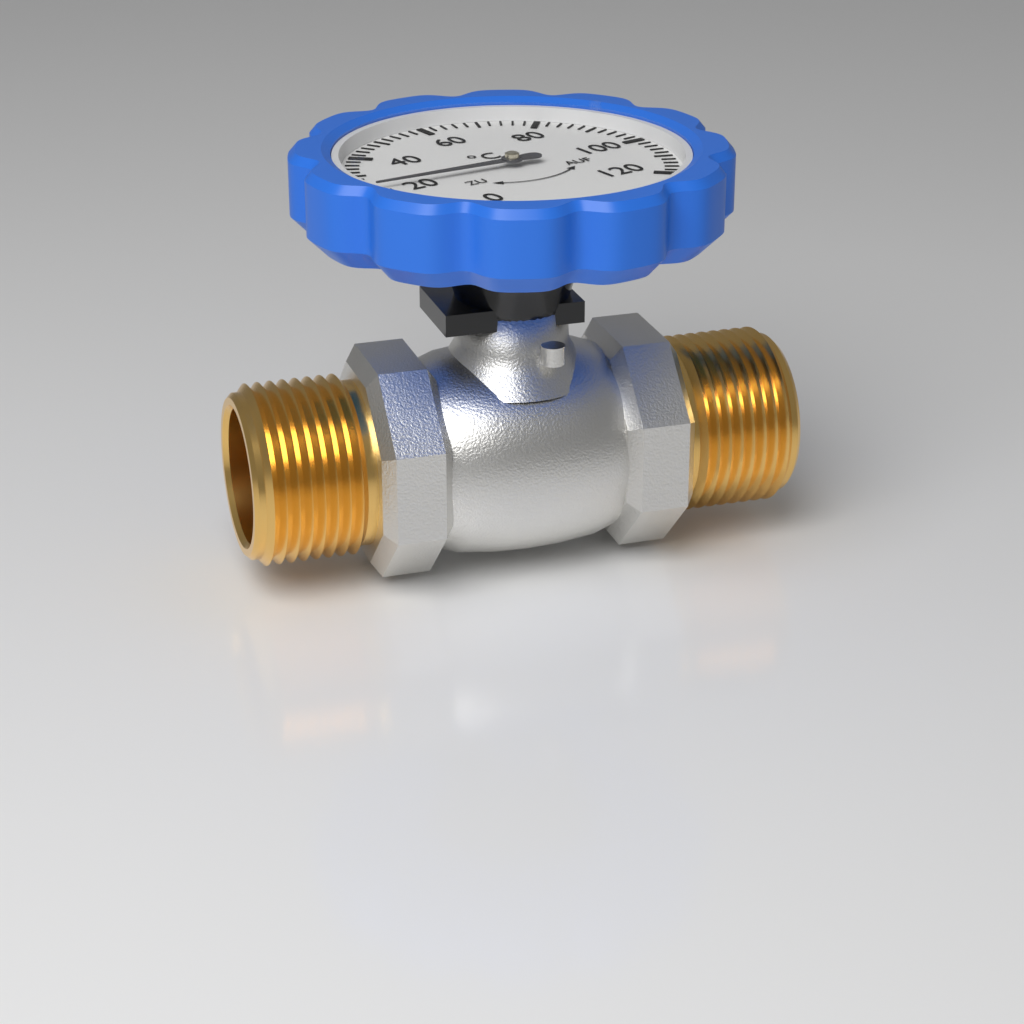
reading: 22 °C
